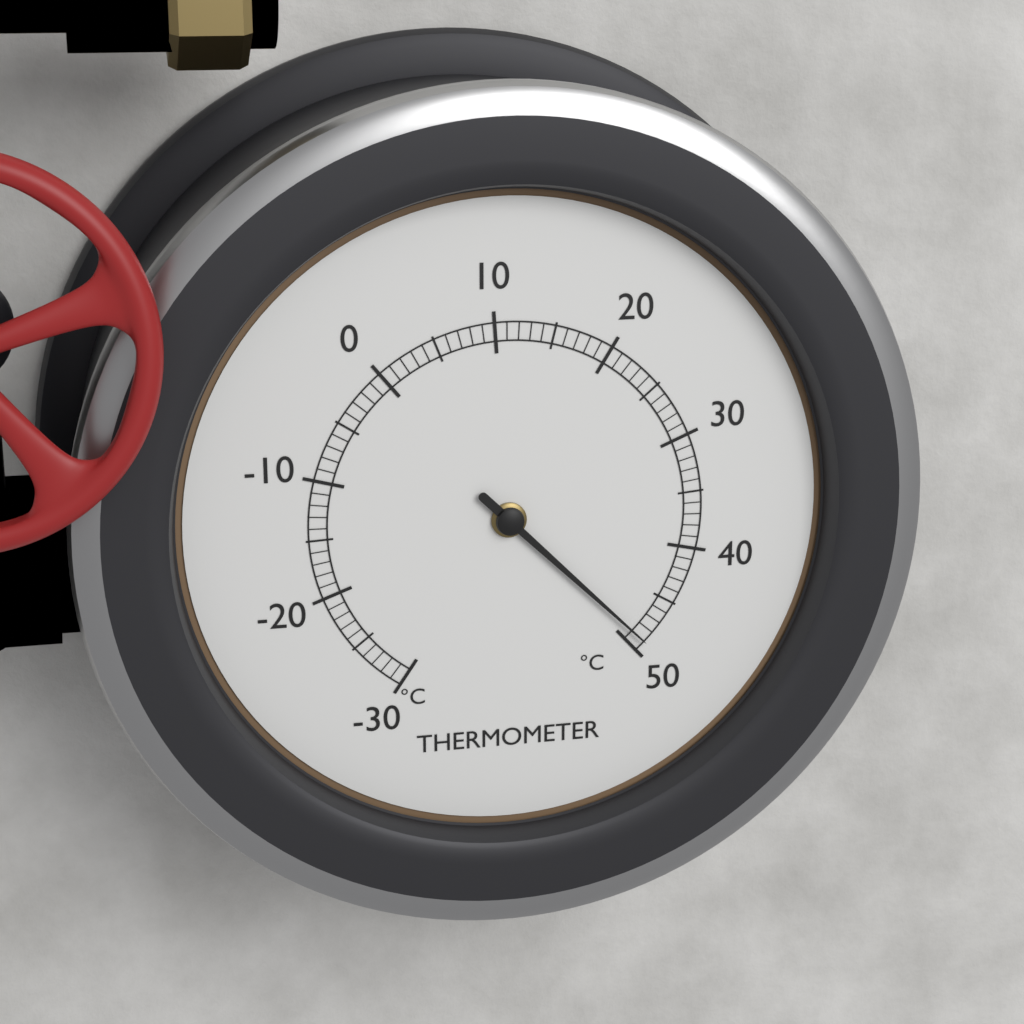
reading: 49 °C
